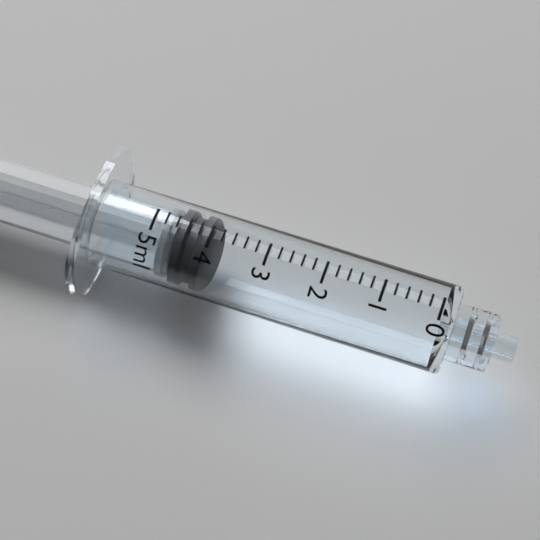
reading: 4.0 ml
